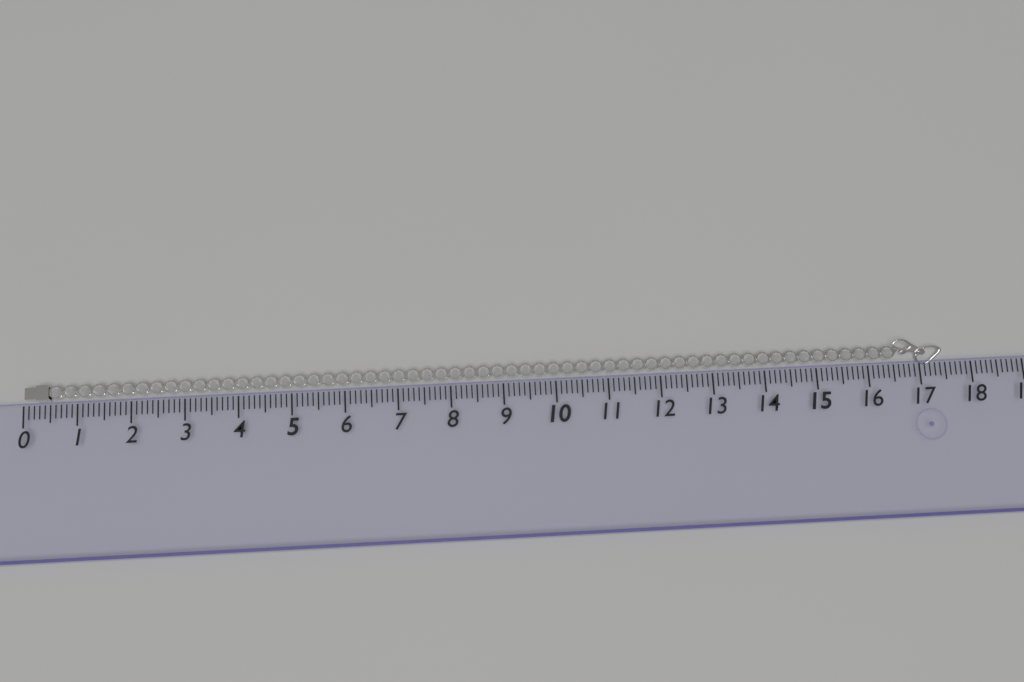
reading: 17.5 (no unit)
